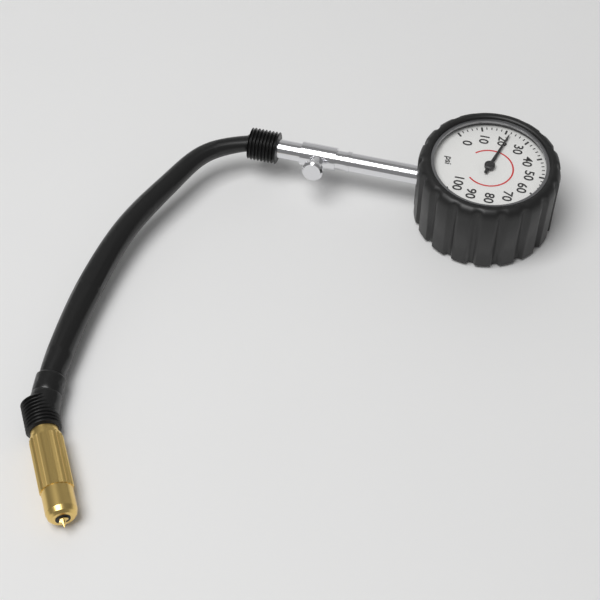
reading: 22 psi
